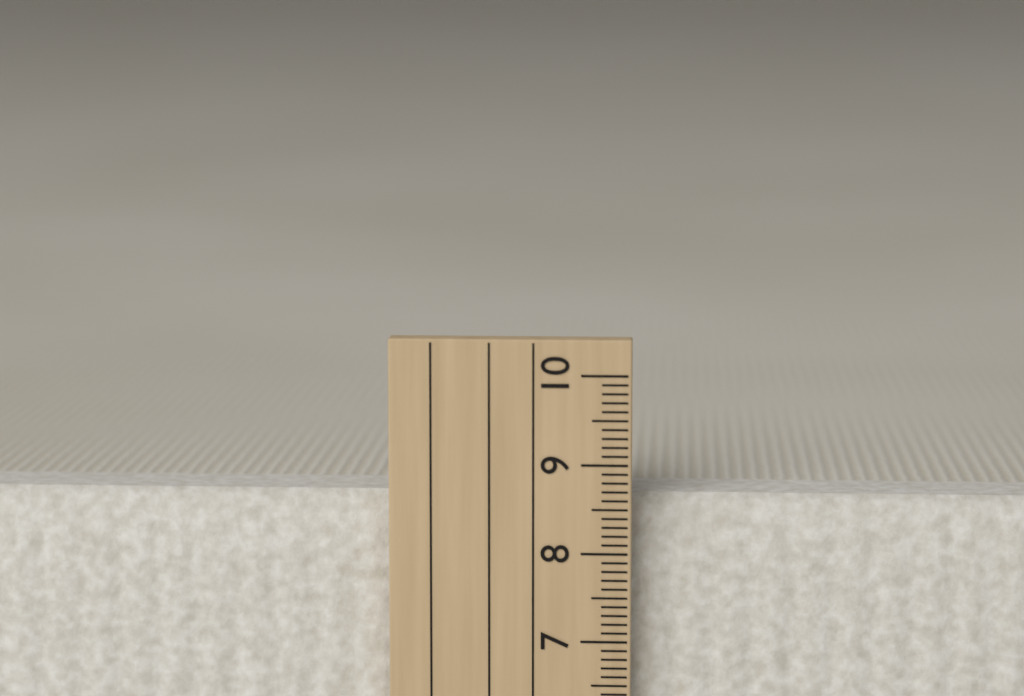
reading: 8.6 cm
